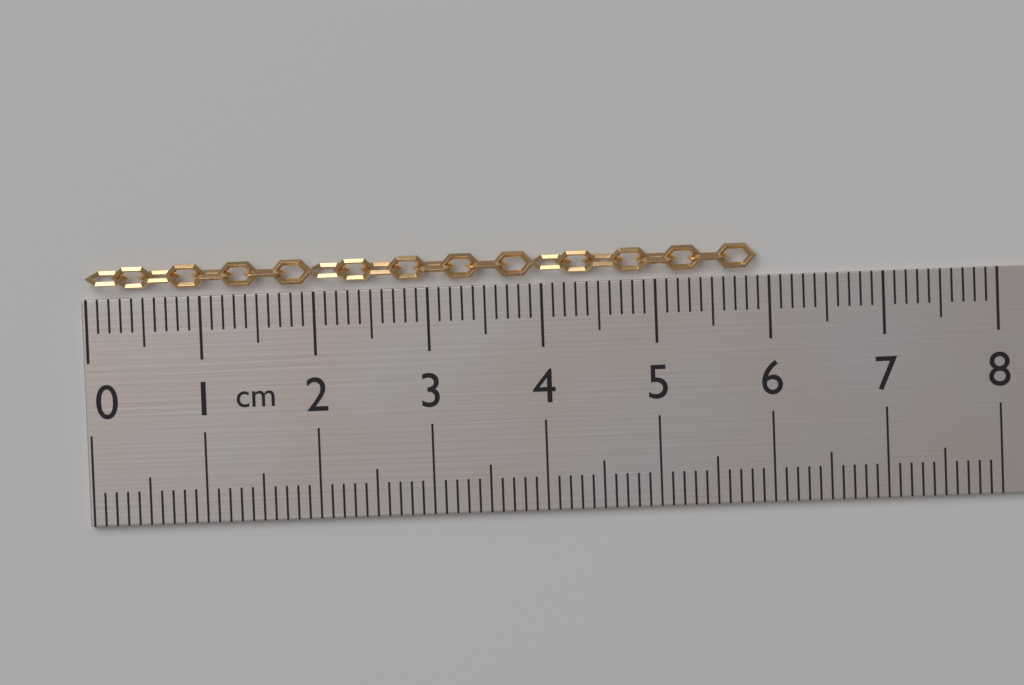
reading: 5.9 cm
